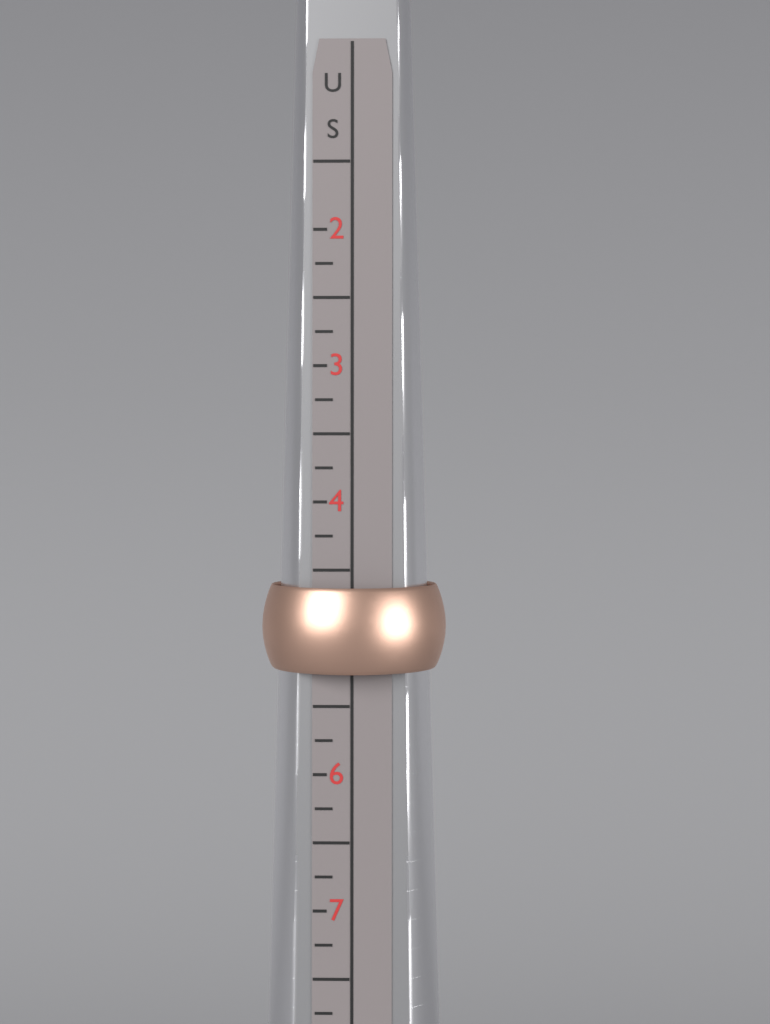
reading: 5.25 US
